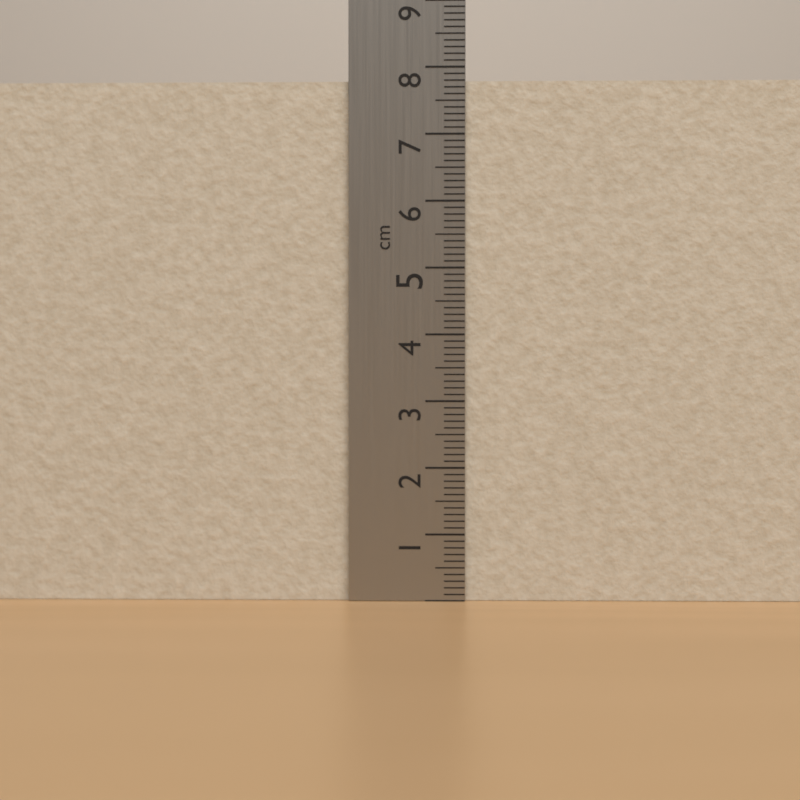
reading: 7.8 cm
